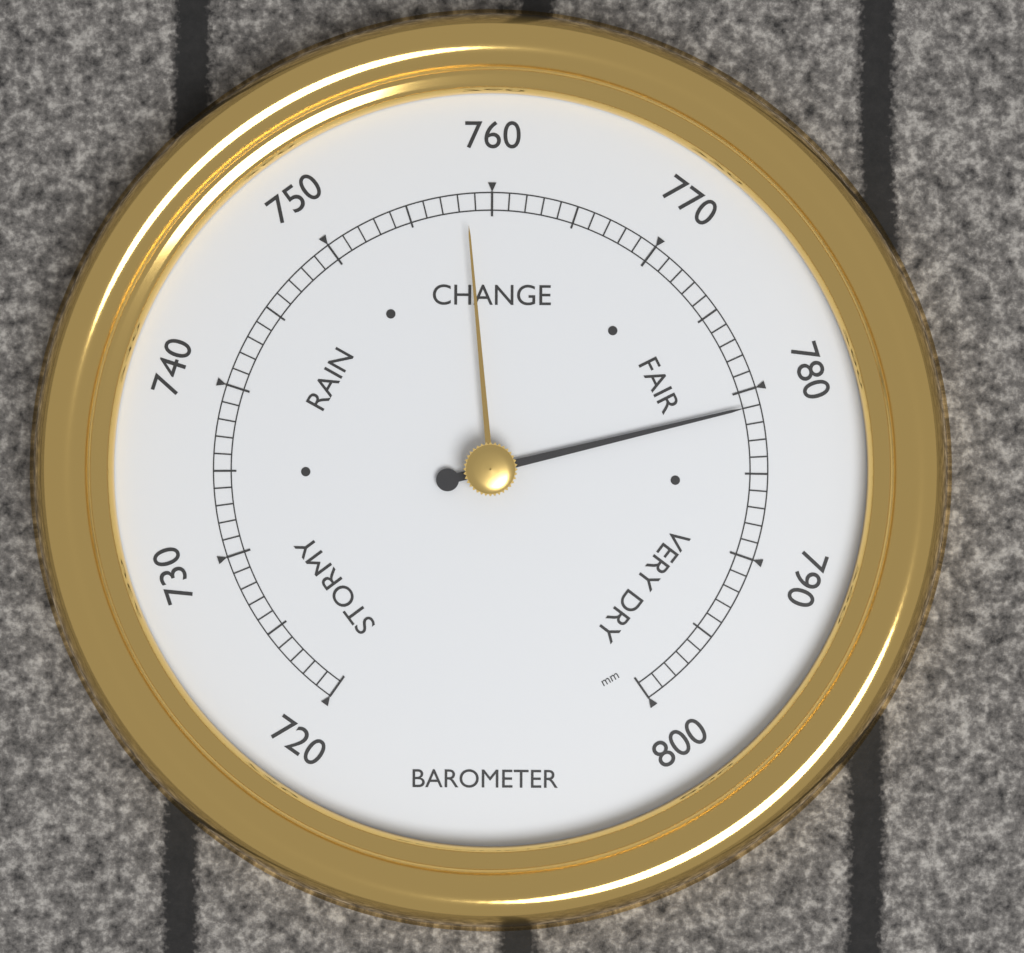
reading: 781 mm
